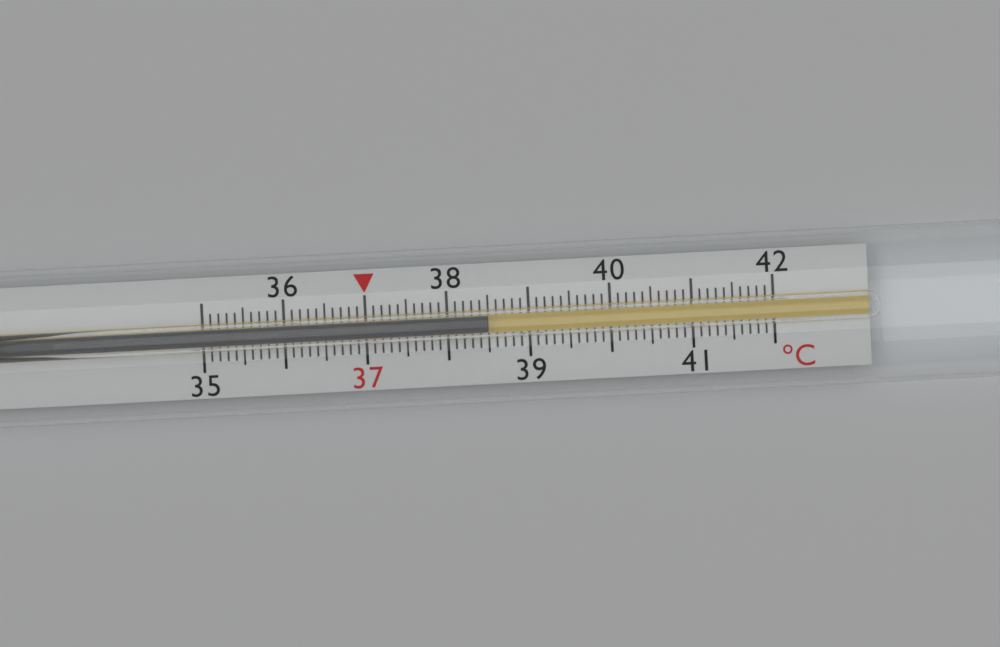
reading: 38.5 °C
